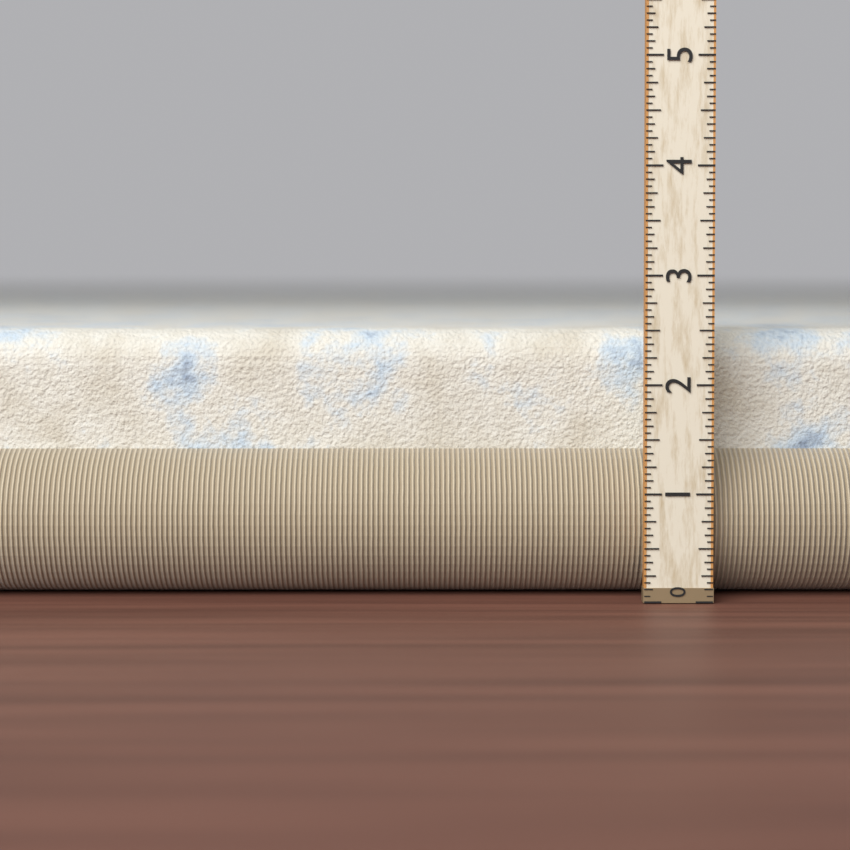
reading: 2.5000 (no unit)
